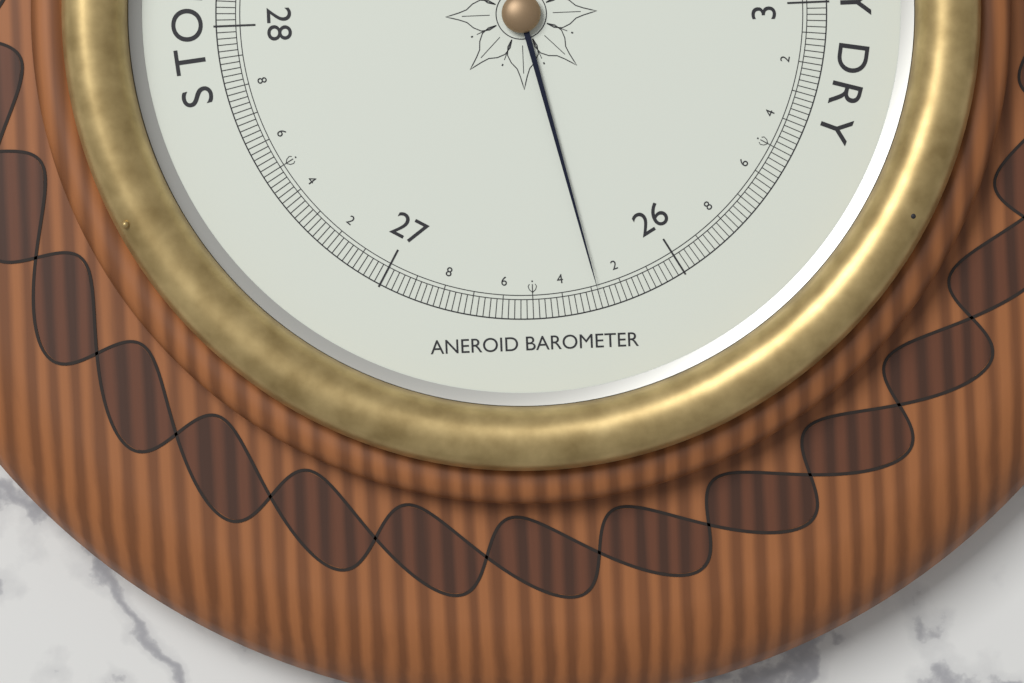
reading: 26.28 inHg
